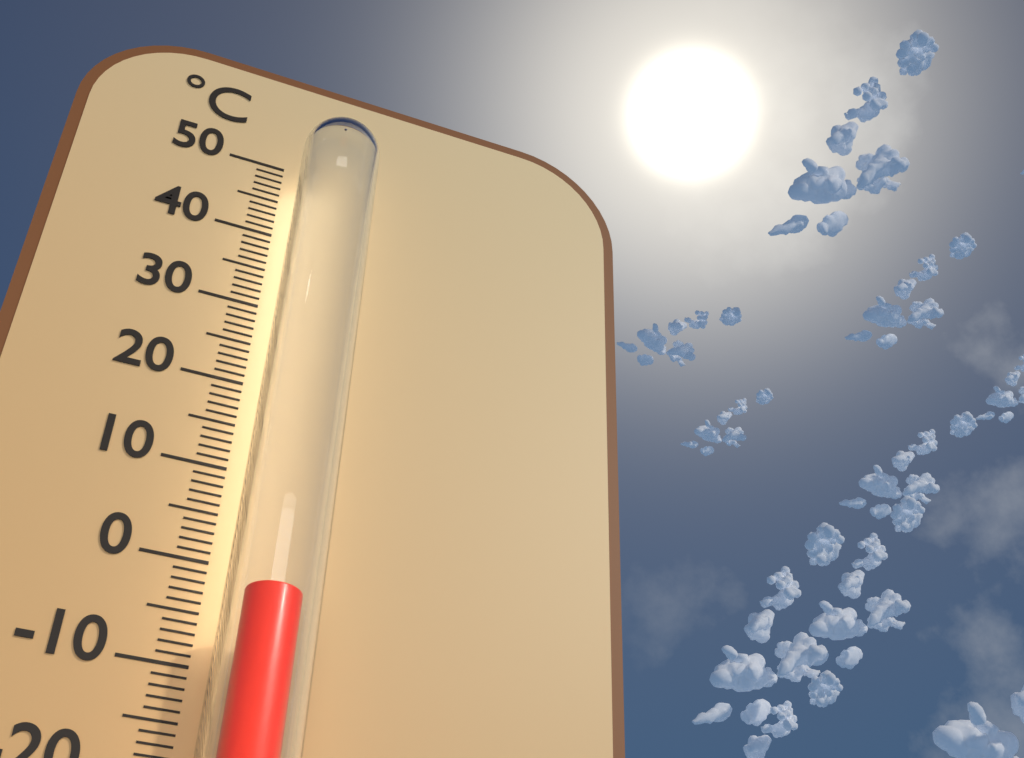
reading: -5 °C
